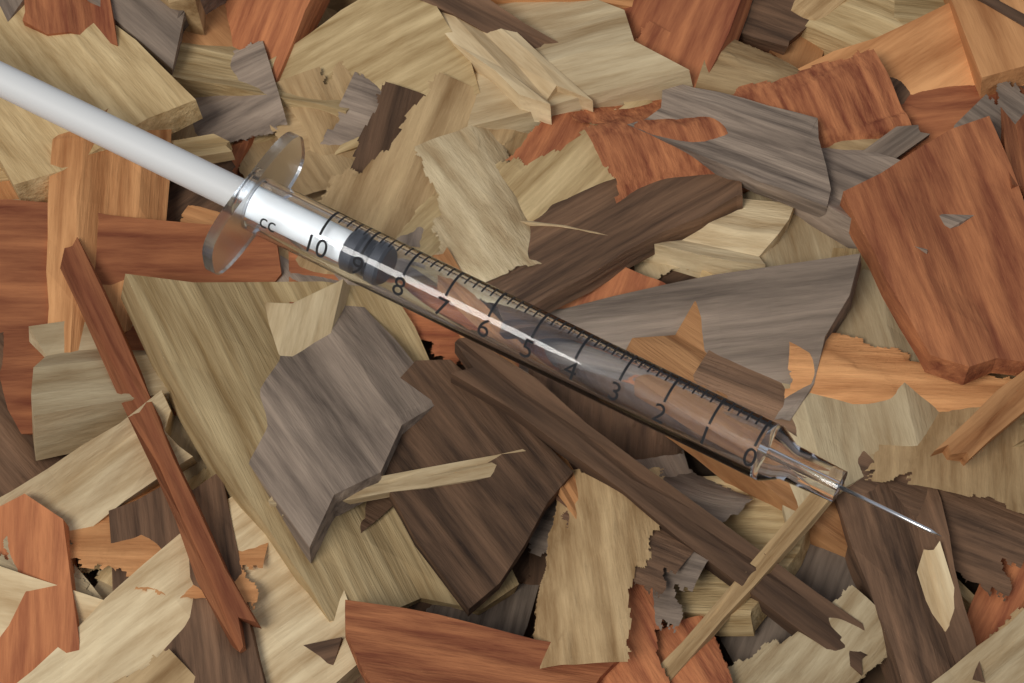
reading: 8.6 cc
